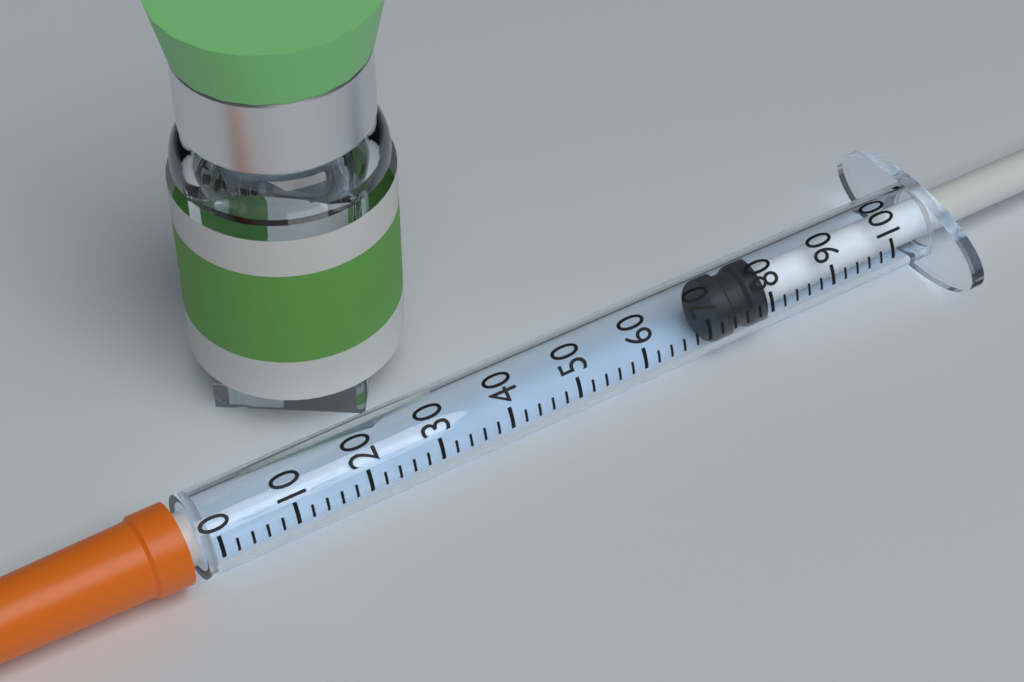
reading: 72 (no unit)
